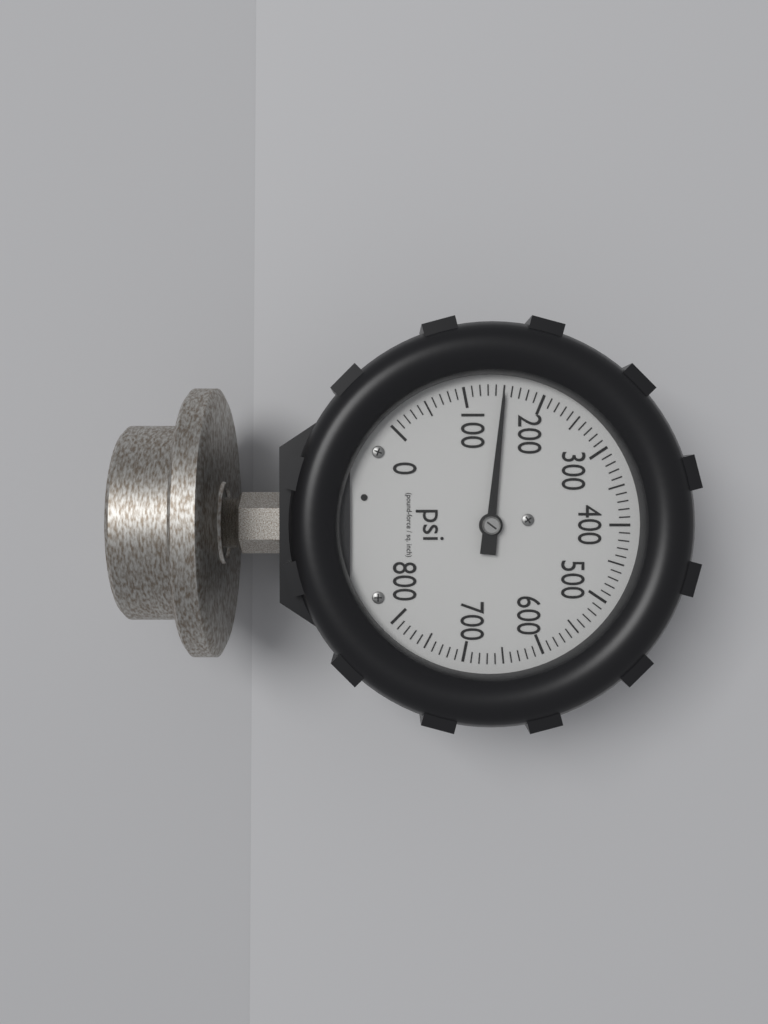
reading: 150 psi
